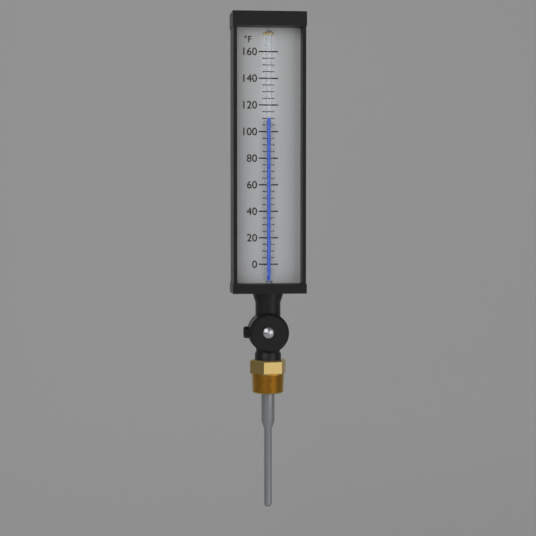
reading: 110 °F
